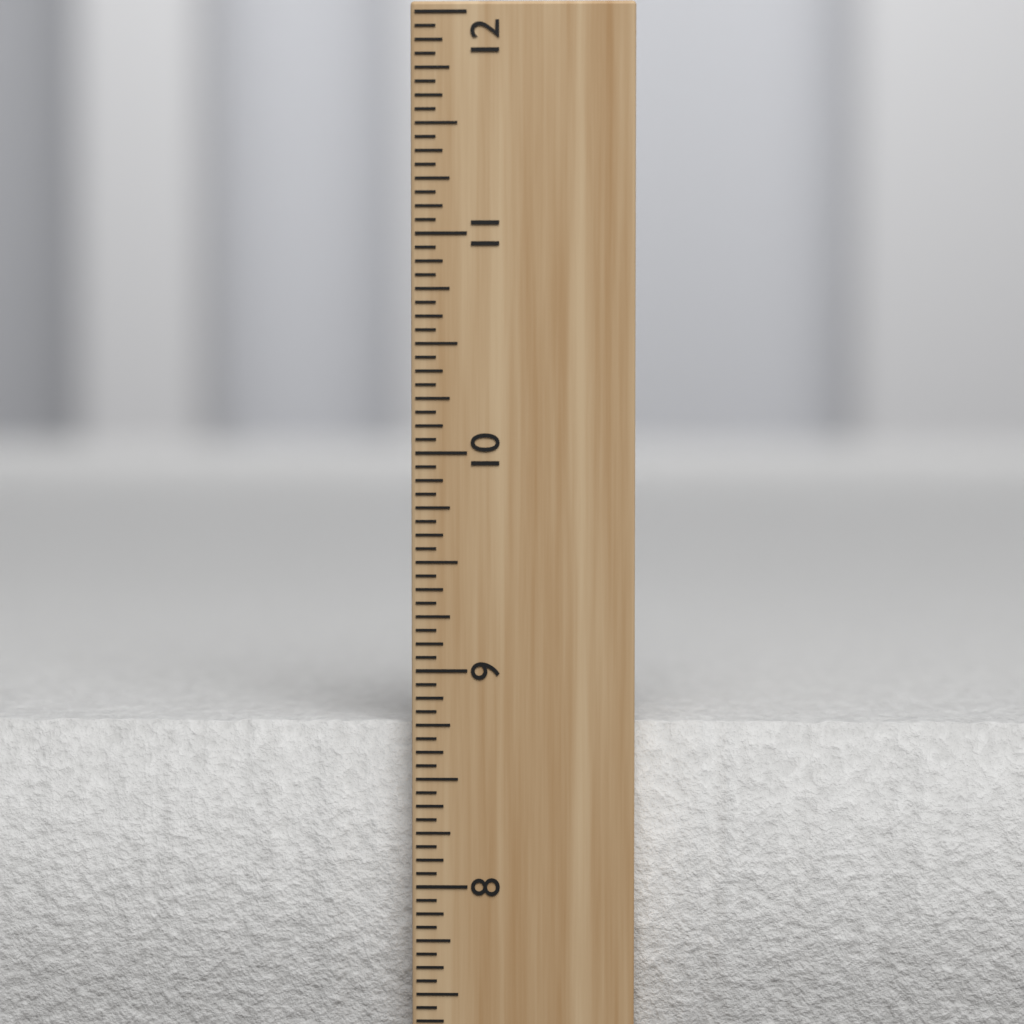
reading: 8.7500 inch
